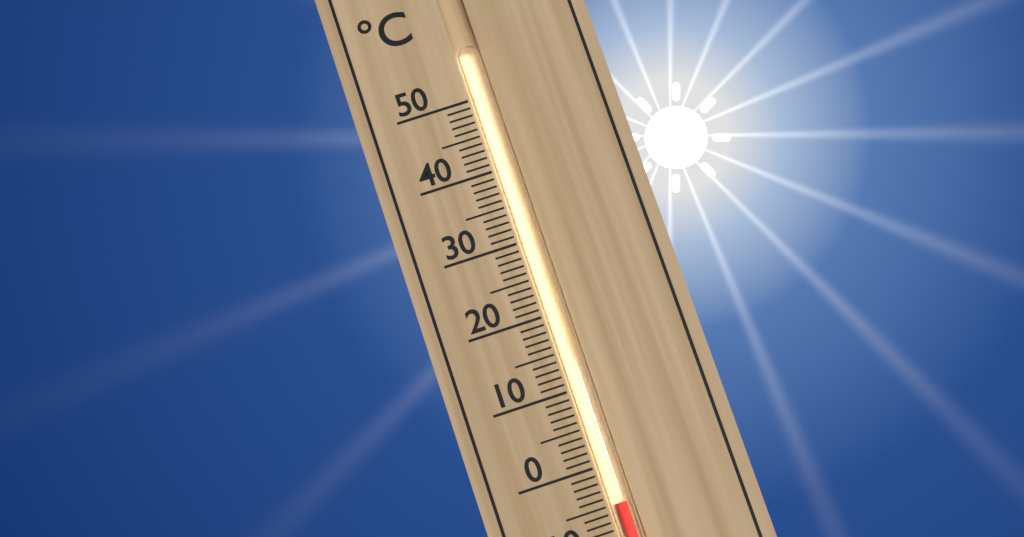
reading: -5 °C
